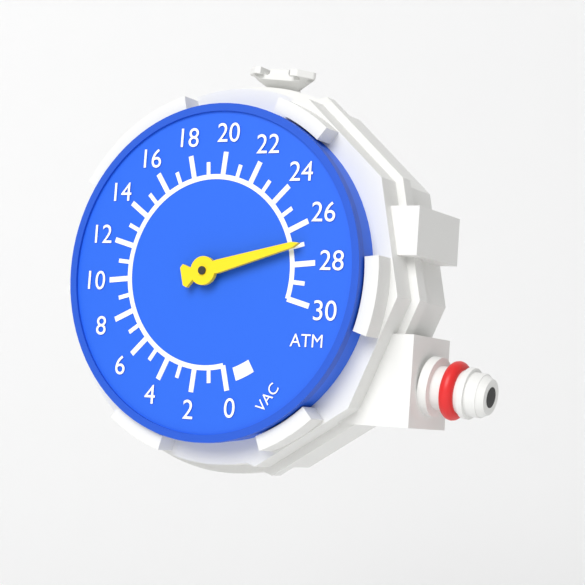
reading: 27 ATM
